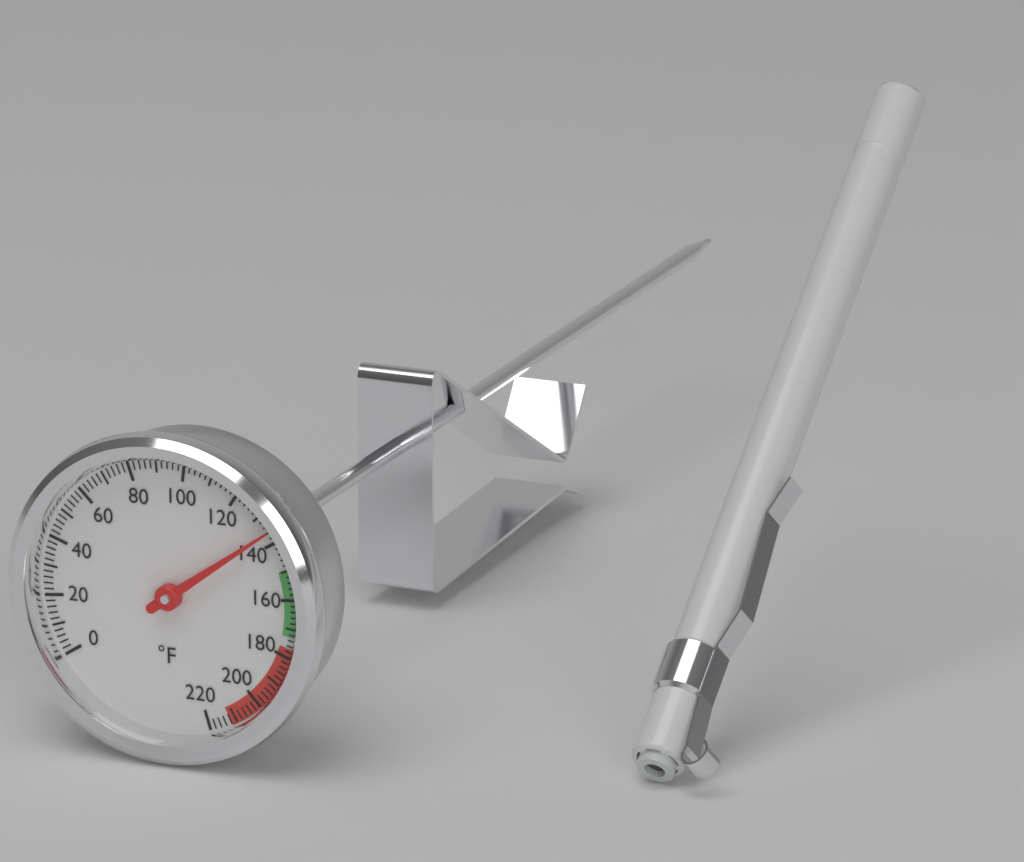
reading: 136 °F
